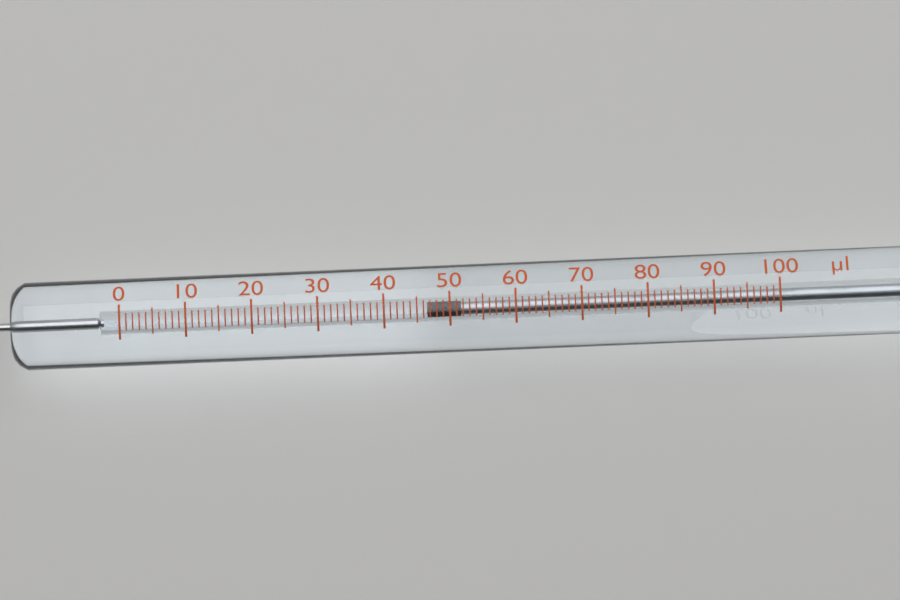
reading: 47 µl
